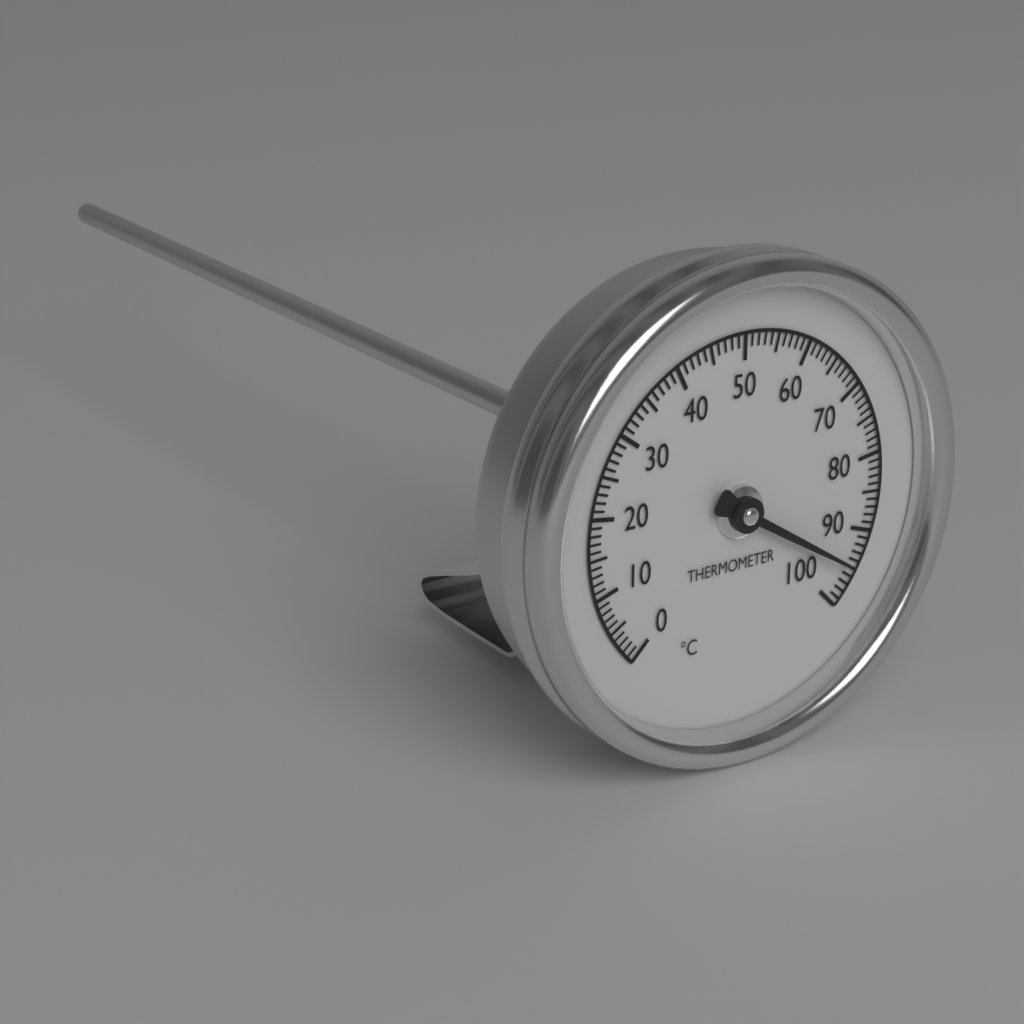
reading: 95 °C
